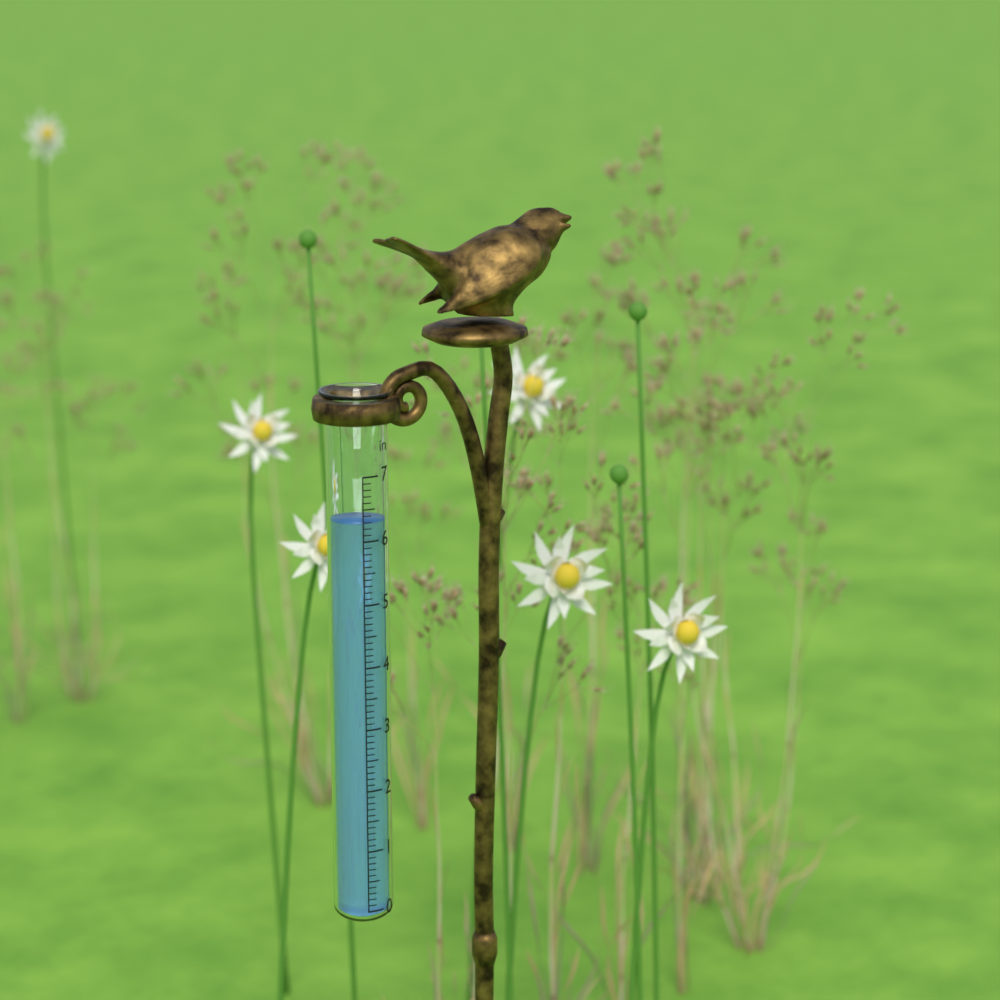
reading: 6.3 in
